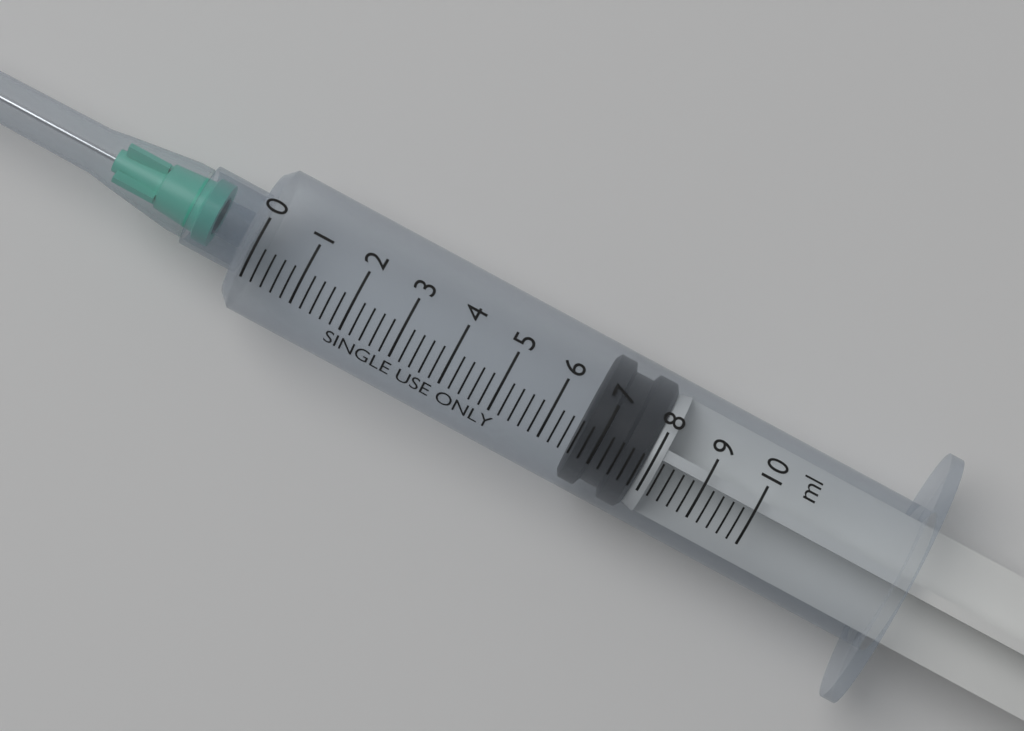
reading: 6.6 ml
